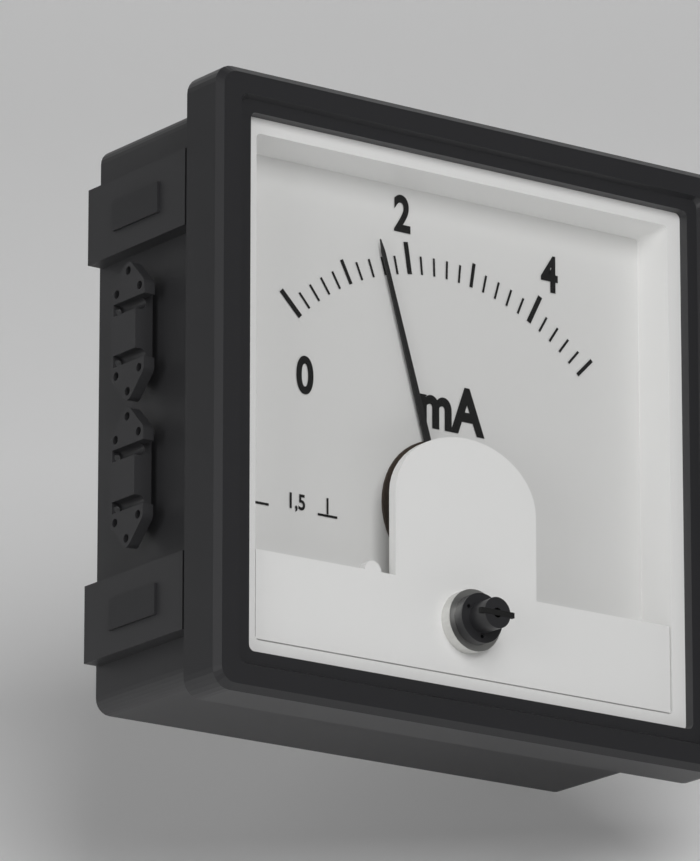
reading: 1.6 mA
